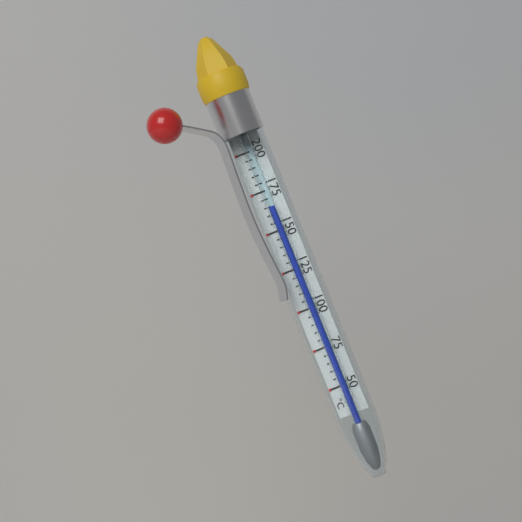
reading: 165 °C
